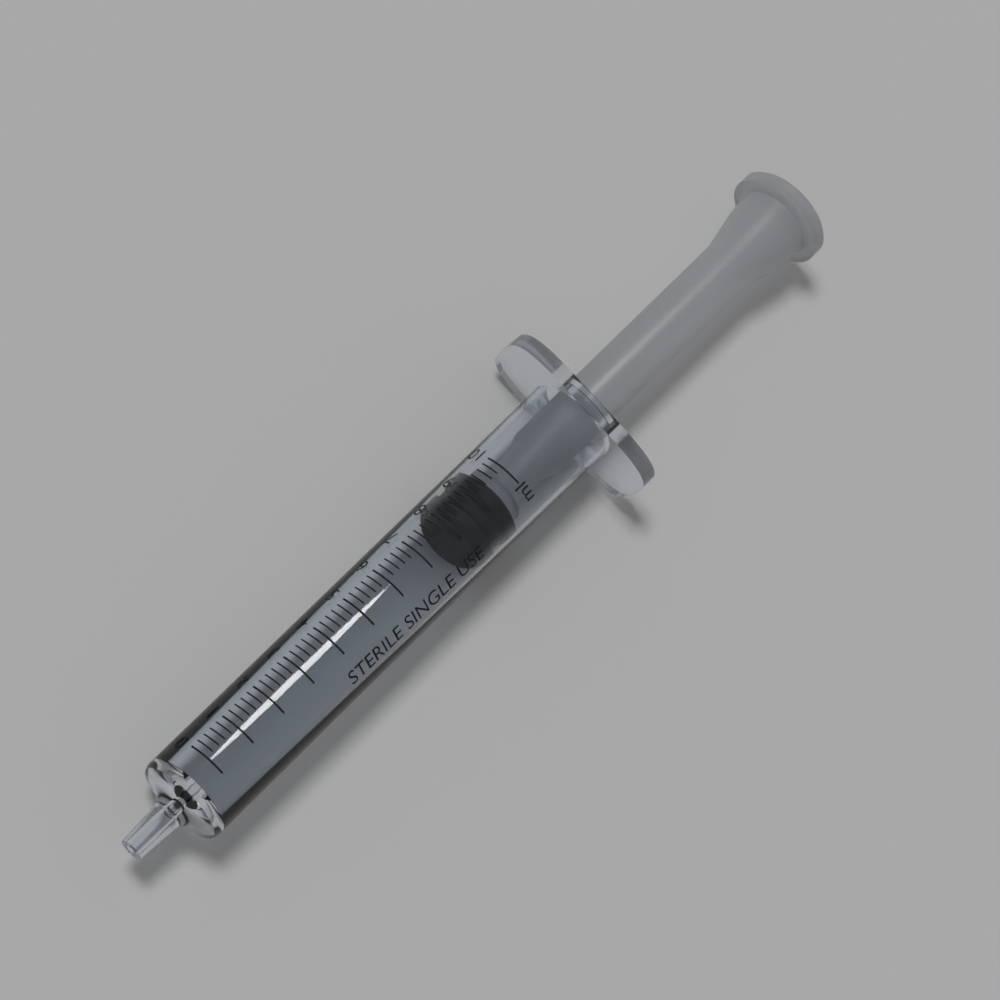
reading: 8.2 ml
